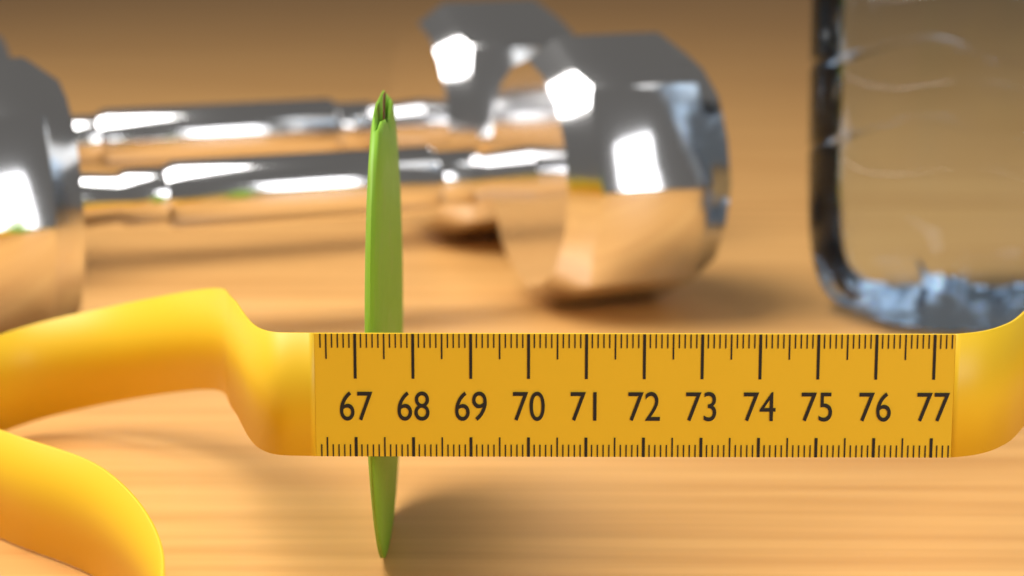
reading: 67.5 (no unit)
